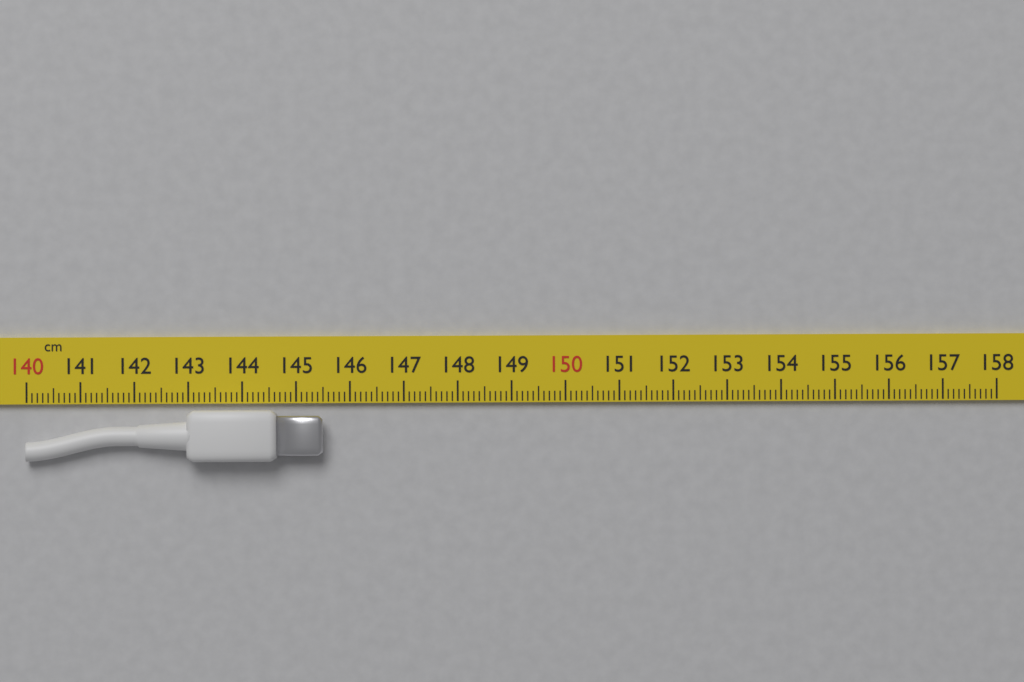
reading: 145.5 cm
